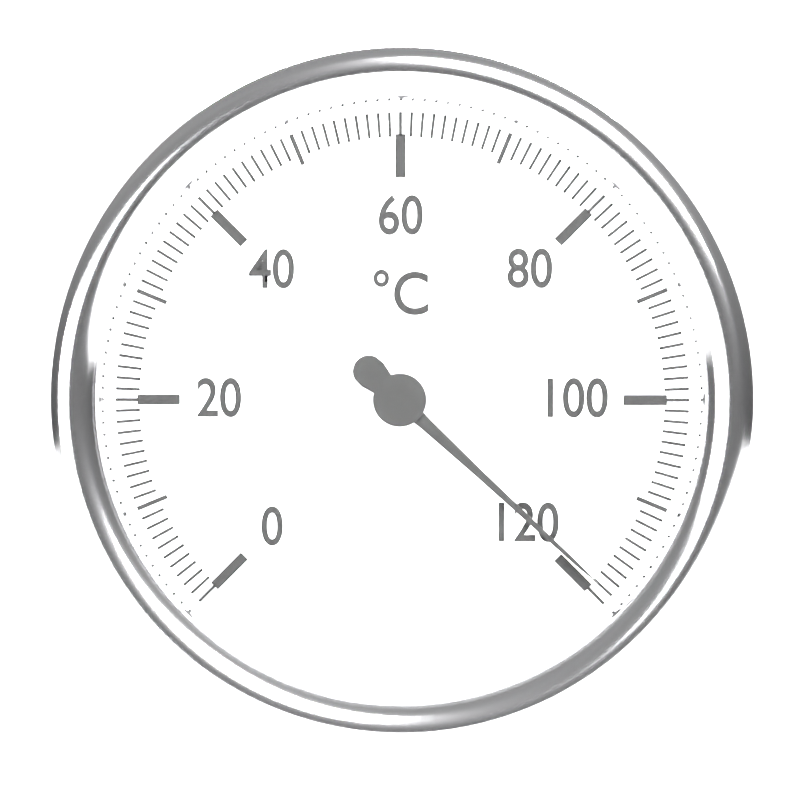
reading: 119 °C
